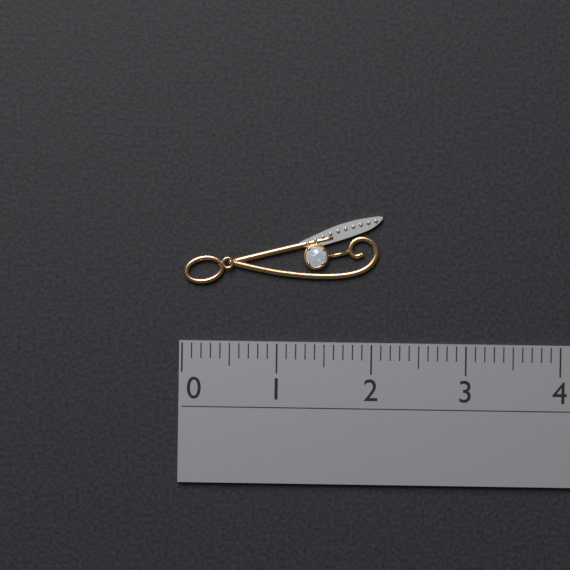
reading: 2.1 (no unit)
